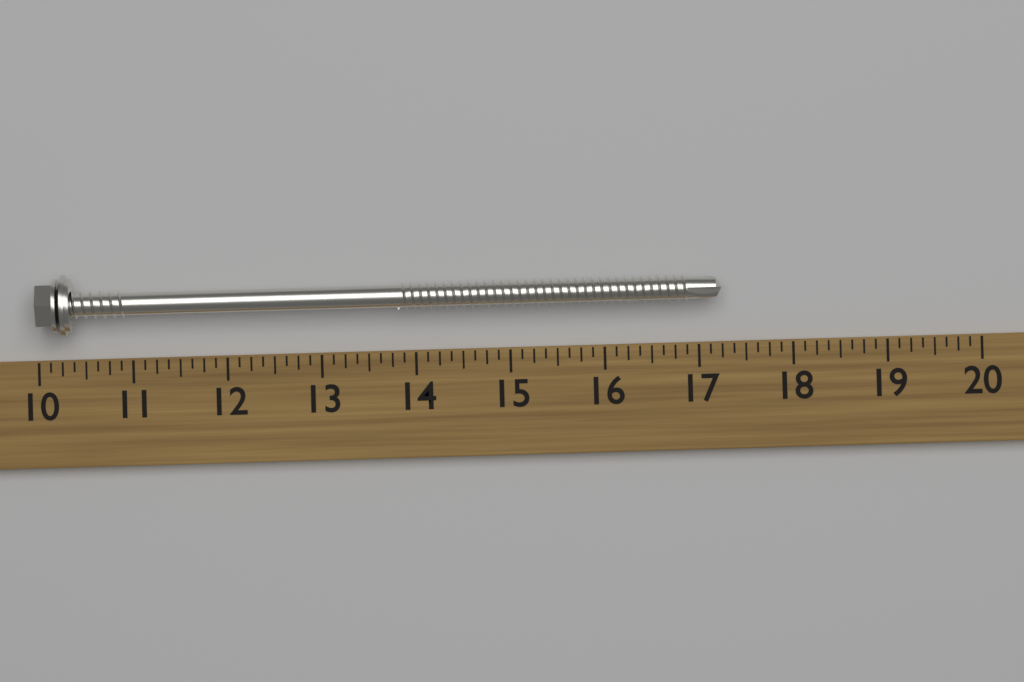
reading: 17.250 (no unit)
